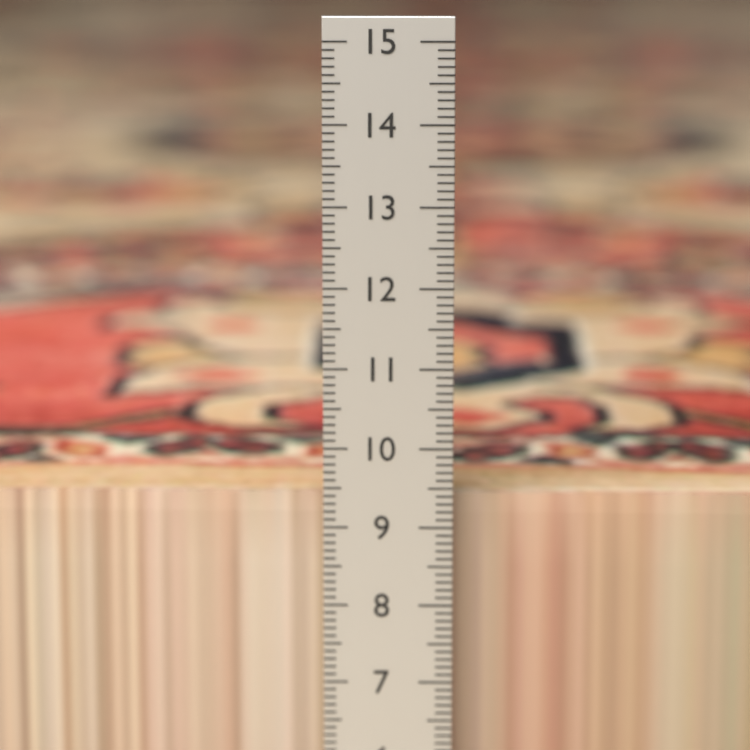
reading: 9.3 cm
